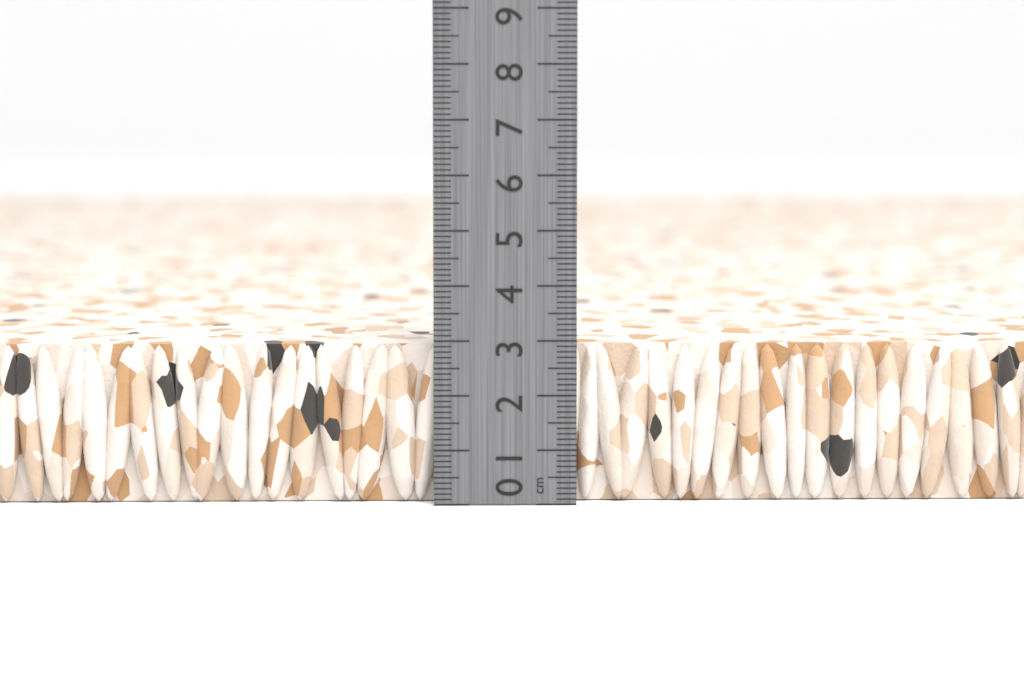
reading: 2.9 cm
